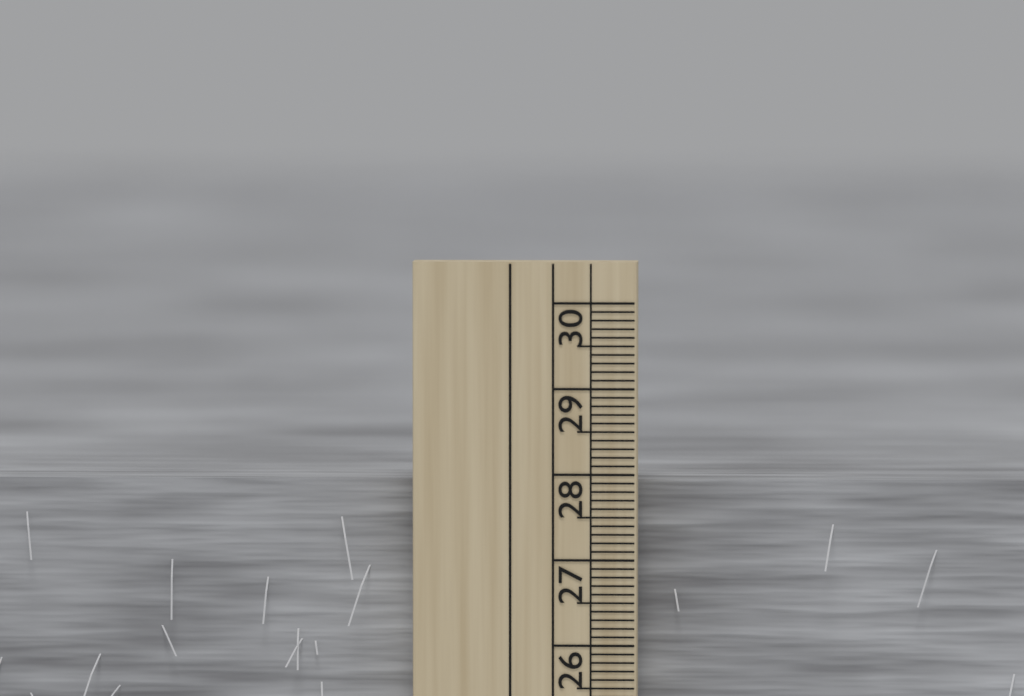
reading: 27.9 cm
